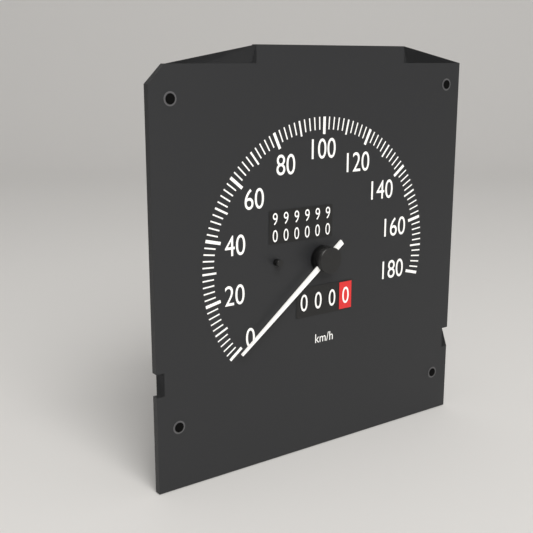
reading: 0 km/h
